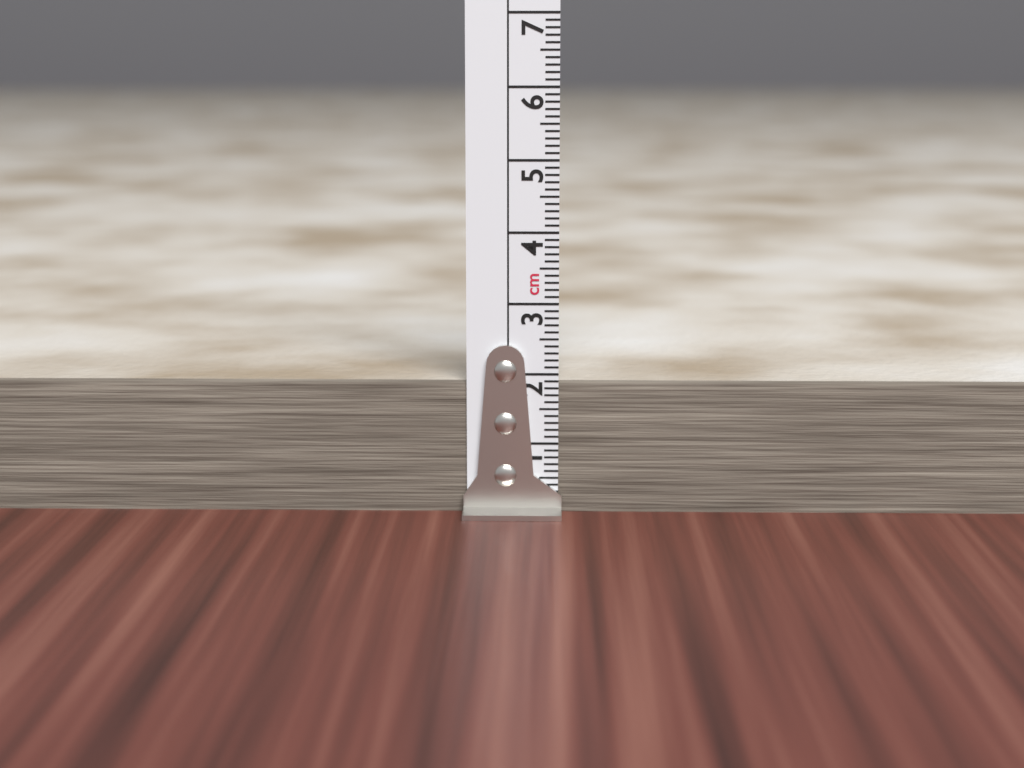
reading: 1.9 cm
